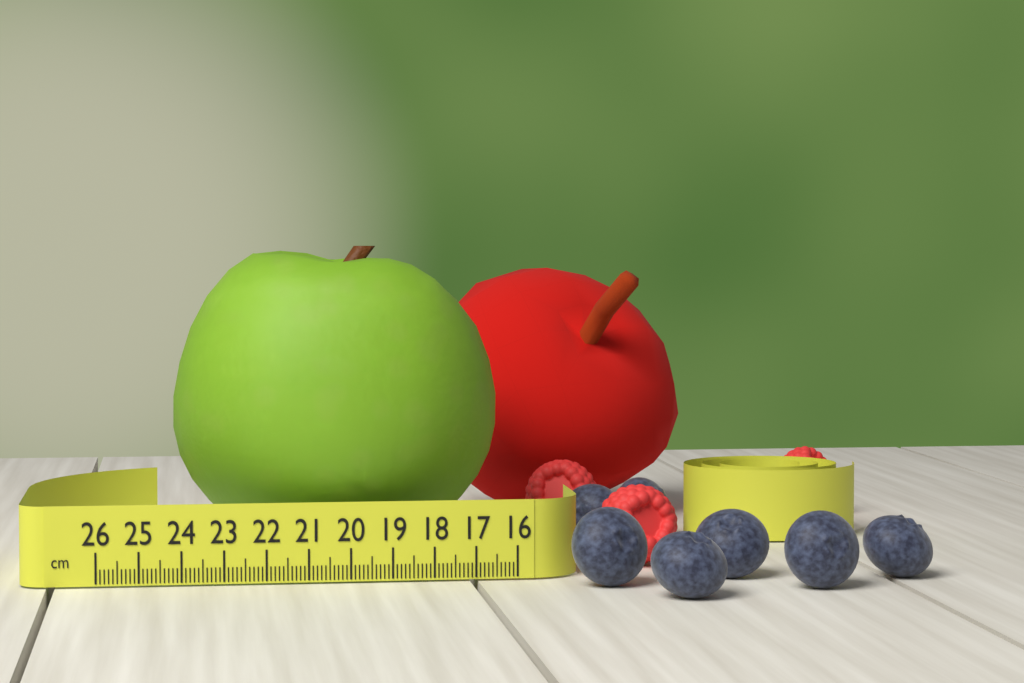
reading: 24.2 cm
